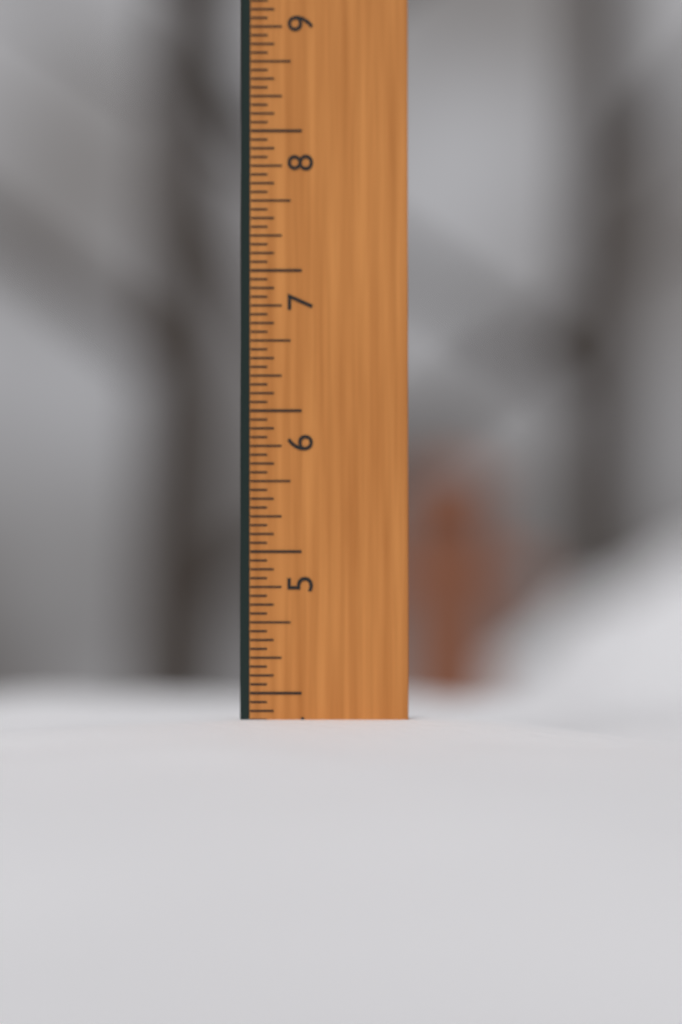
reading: 3.8125 in
